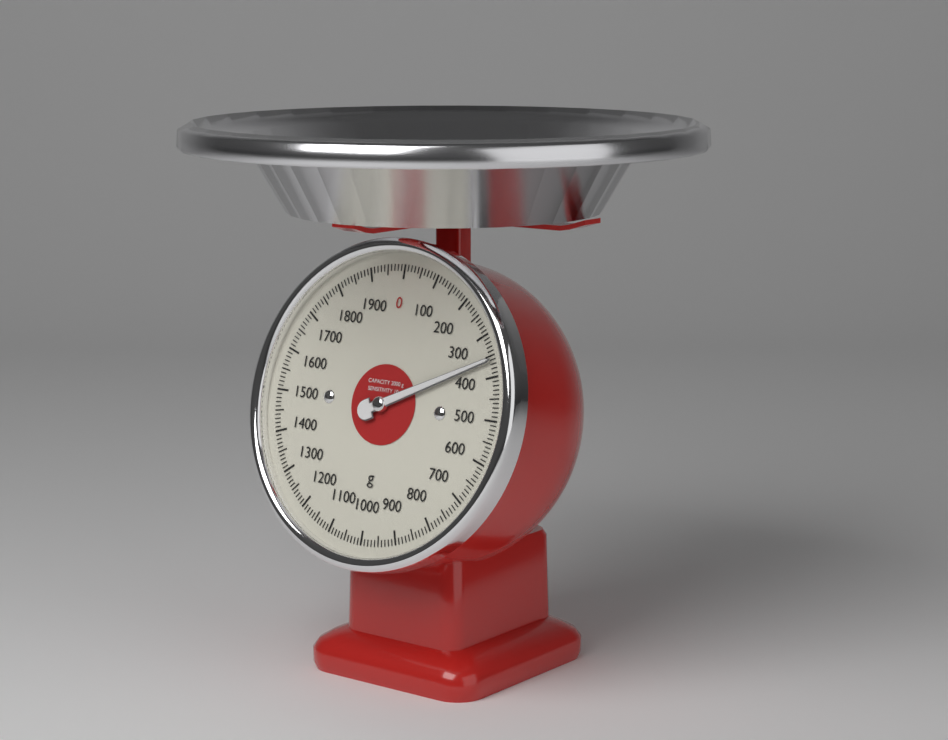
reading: 360 g
